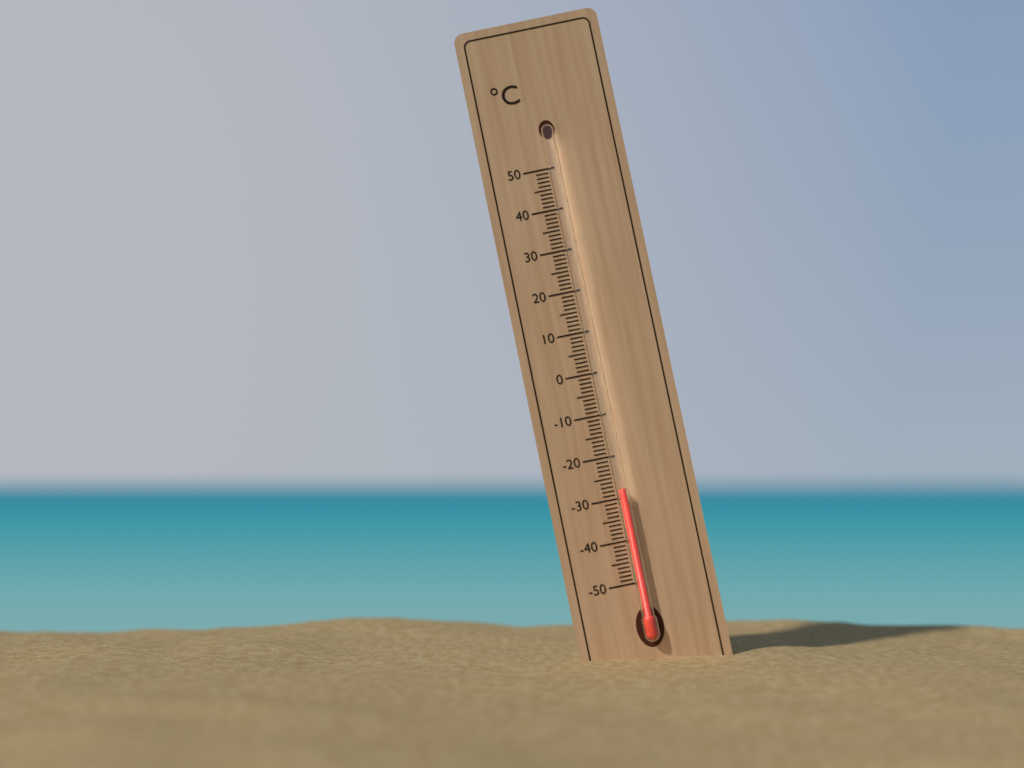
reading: -28 °C
